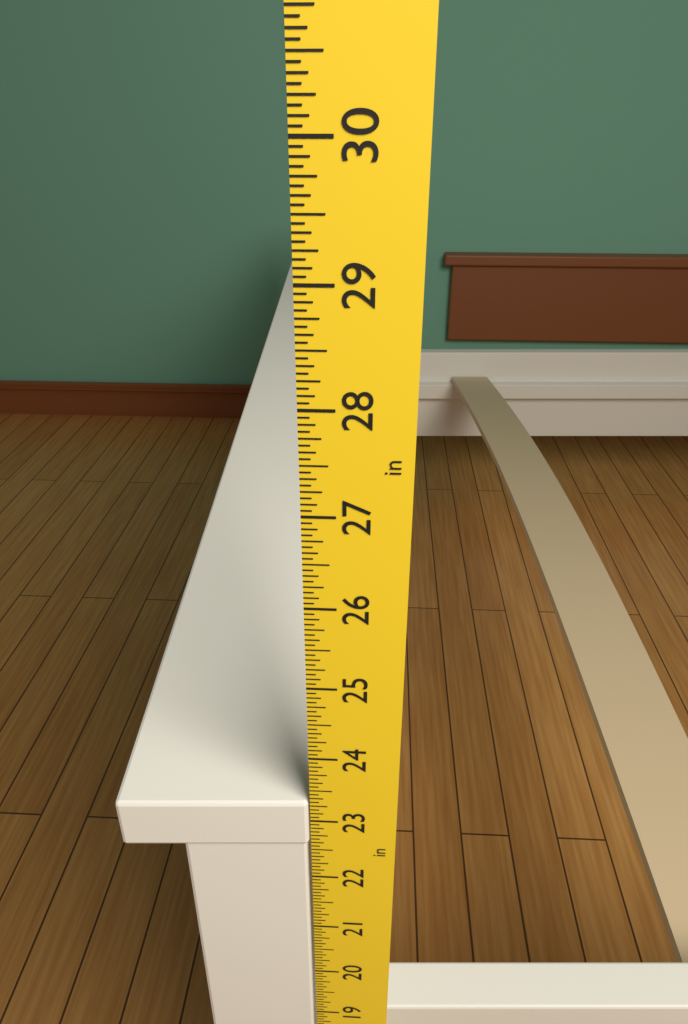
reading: 23.3125 in
